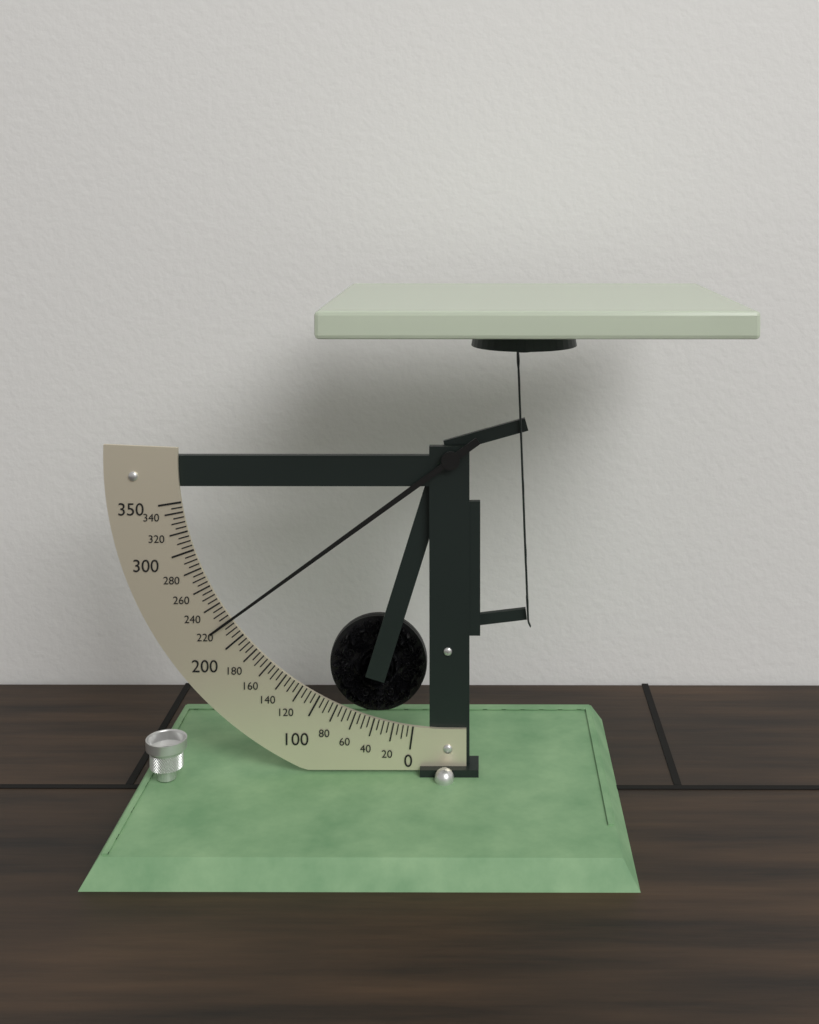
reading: 220 (no unit)
